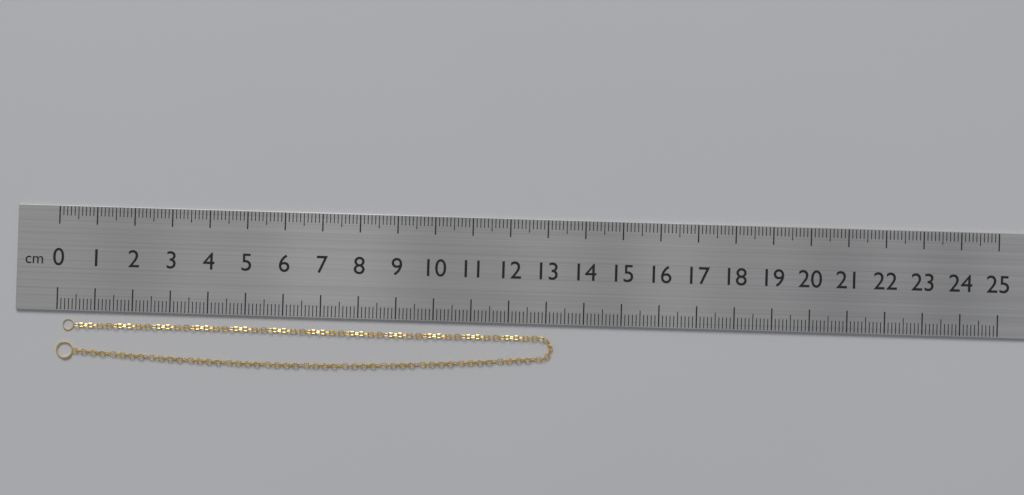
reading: 13.2 cm
